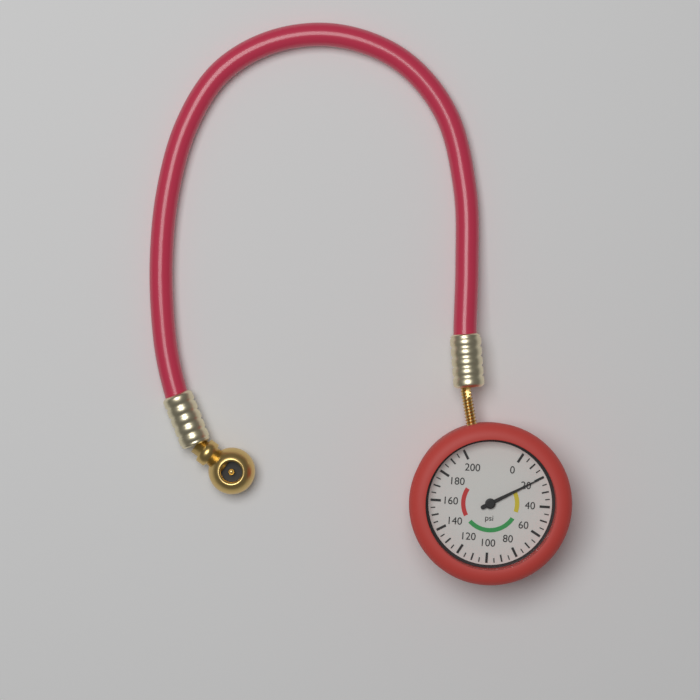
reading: 20 psi
